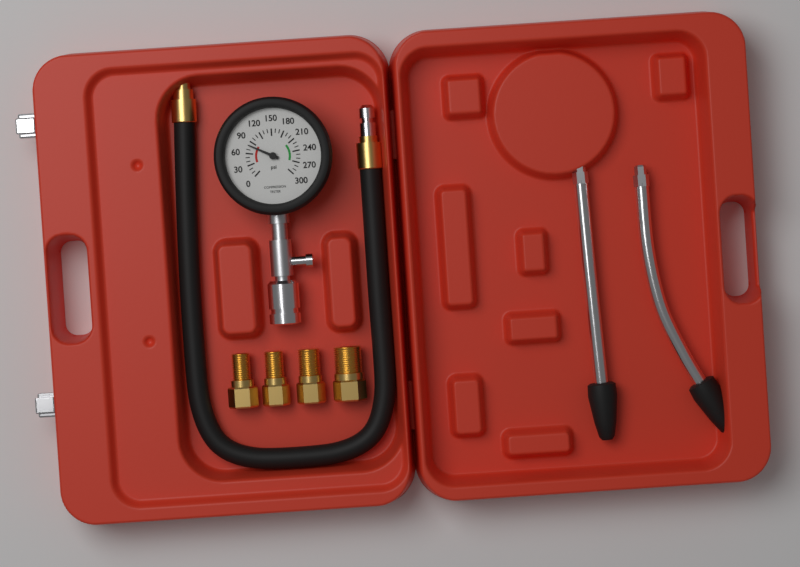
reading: 80 psi
